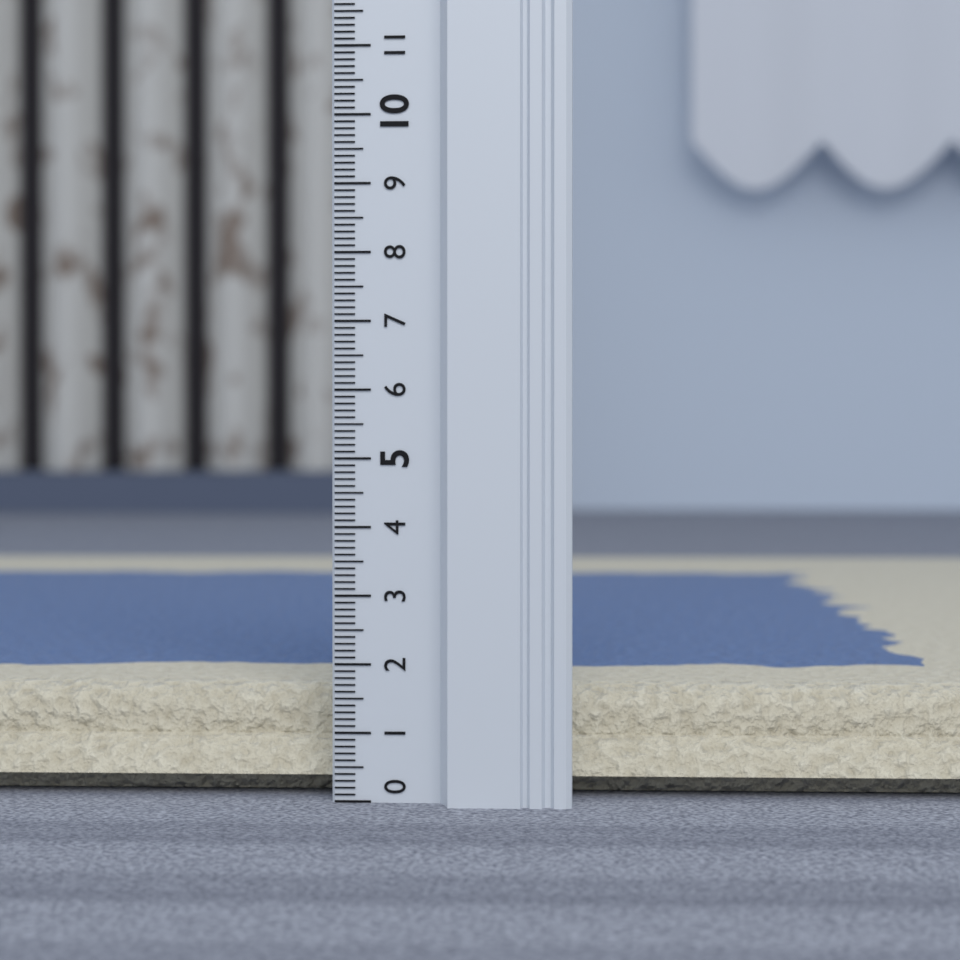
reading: 1.6 (no unit)
